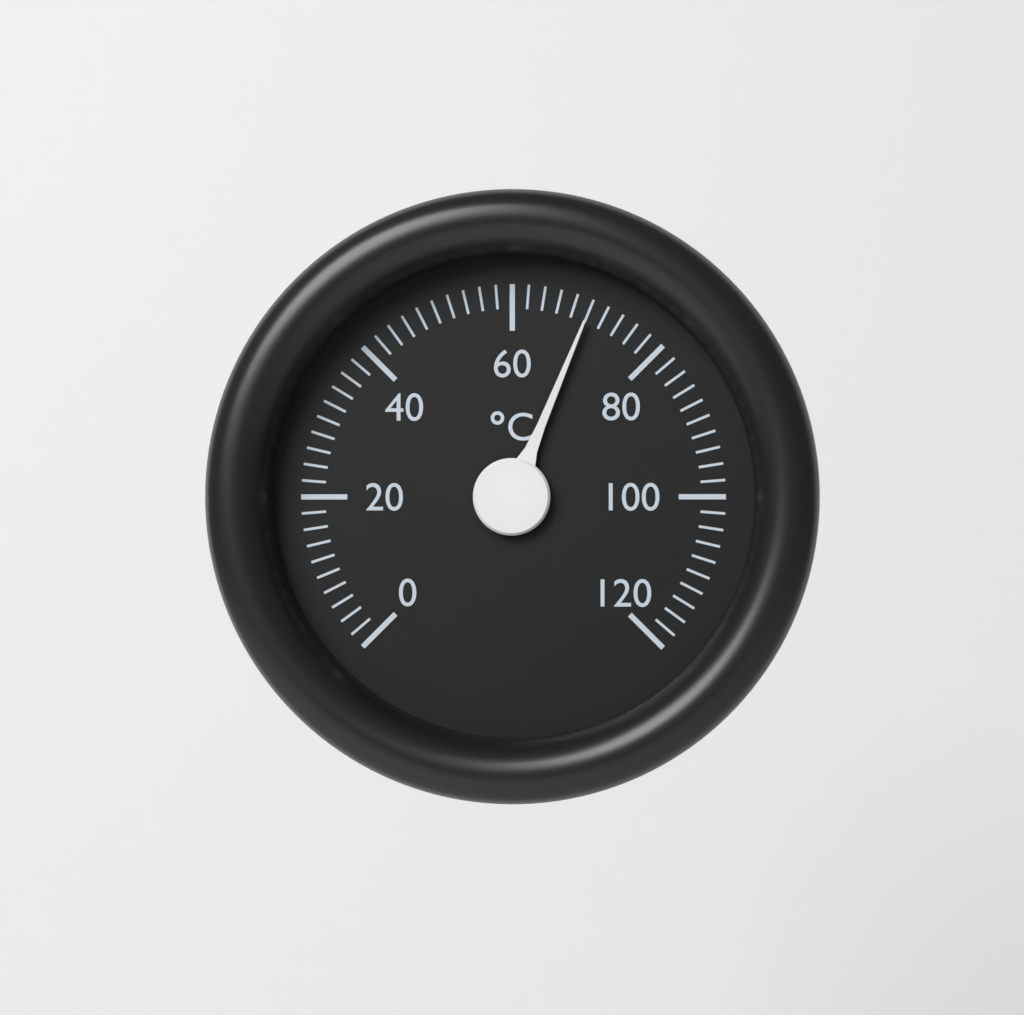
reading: 70 °C
